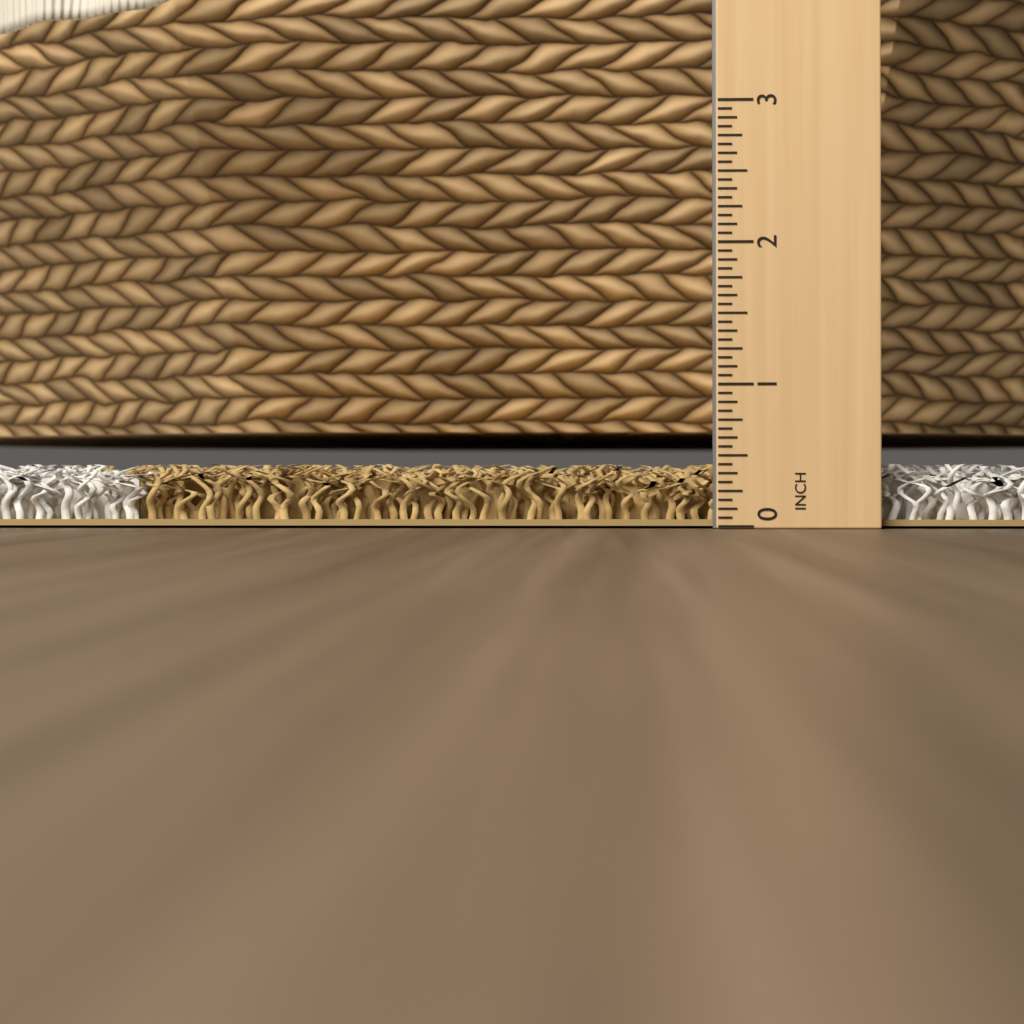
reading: 0.4375 in
